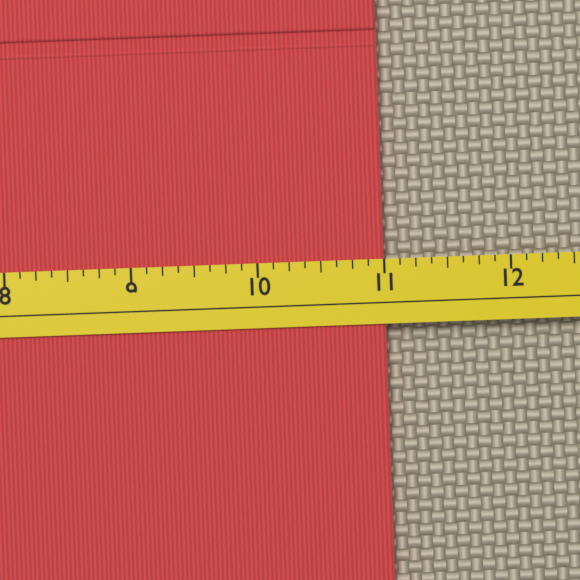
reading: 11.000 (no unit)
